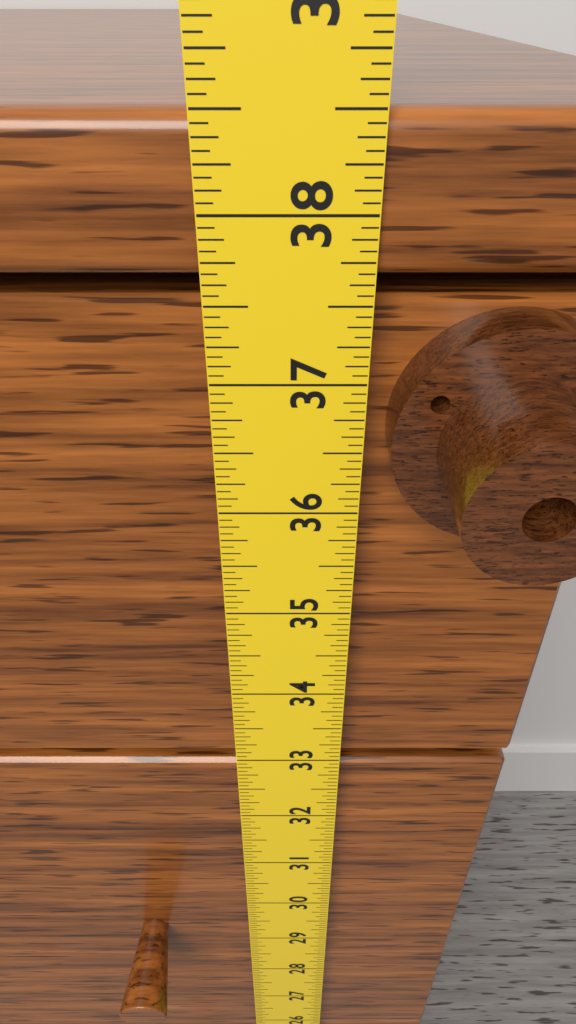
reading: 38.5000 in
